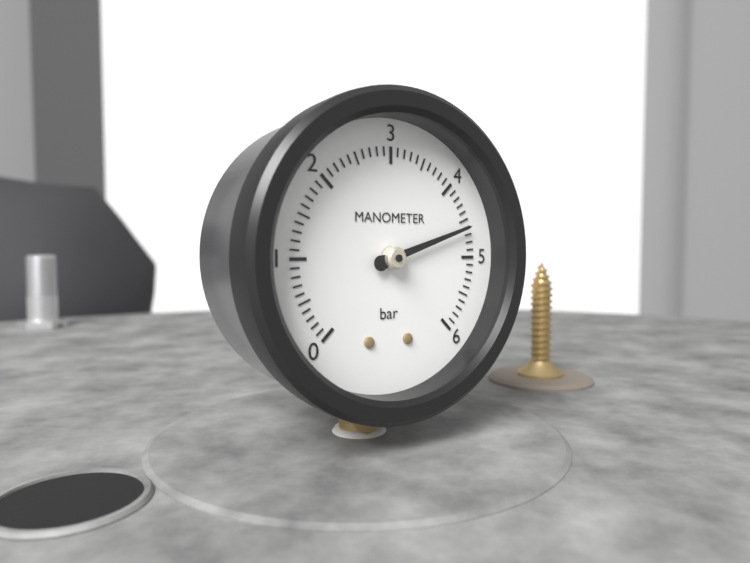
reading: 4.6 bar
